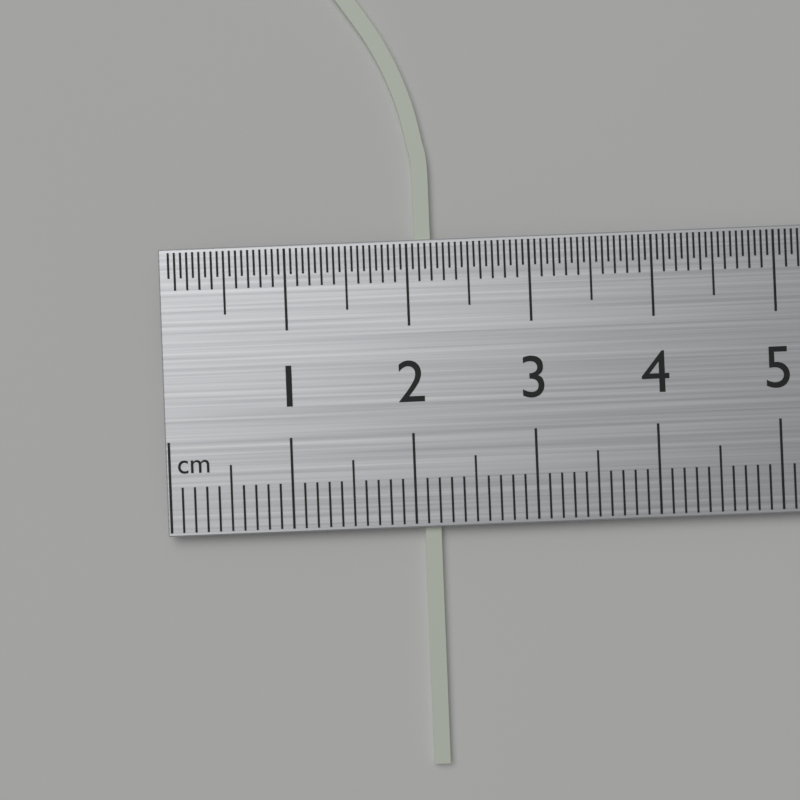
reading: 2.2 cm
